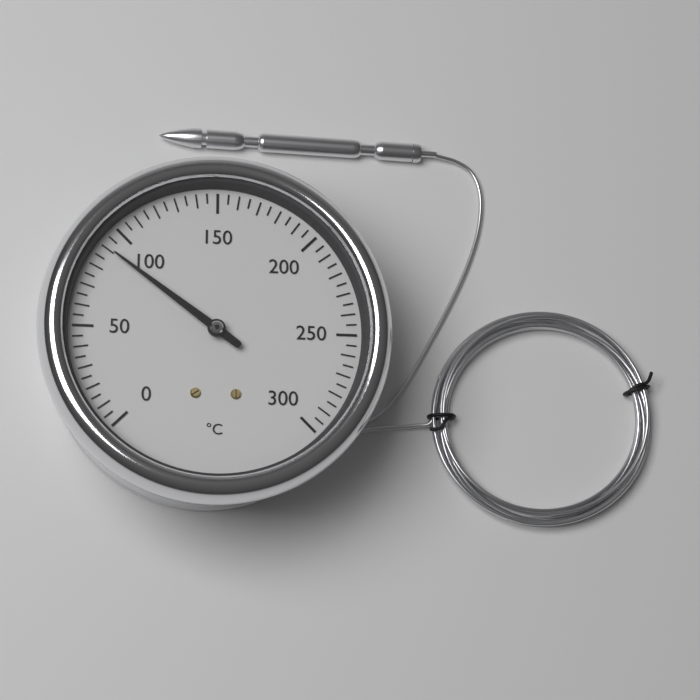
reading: 90 °C
